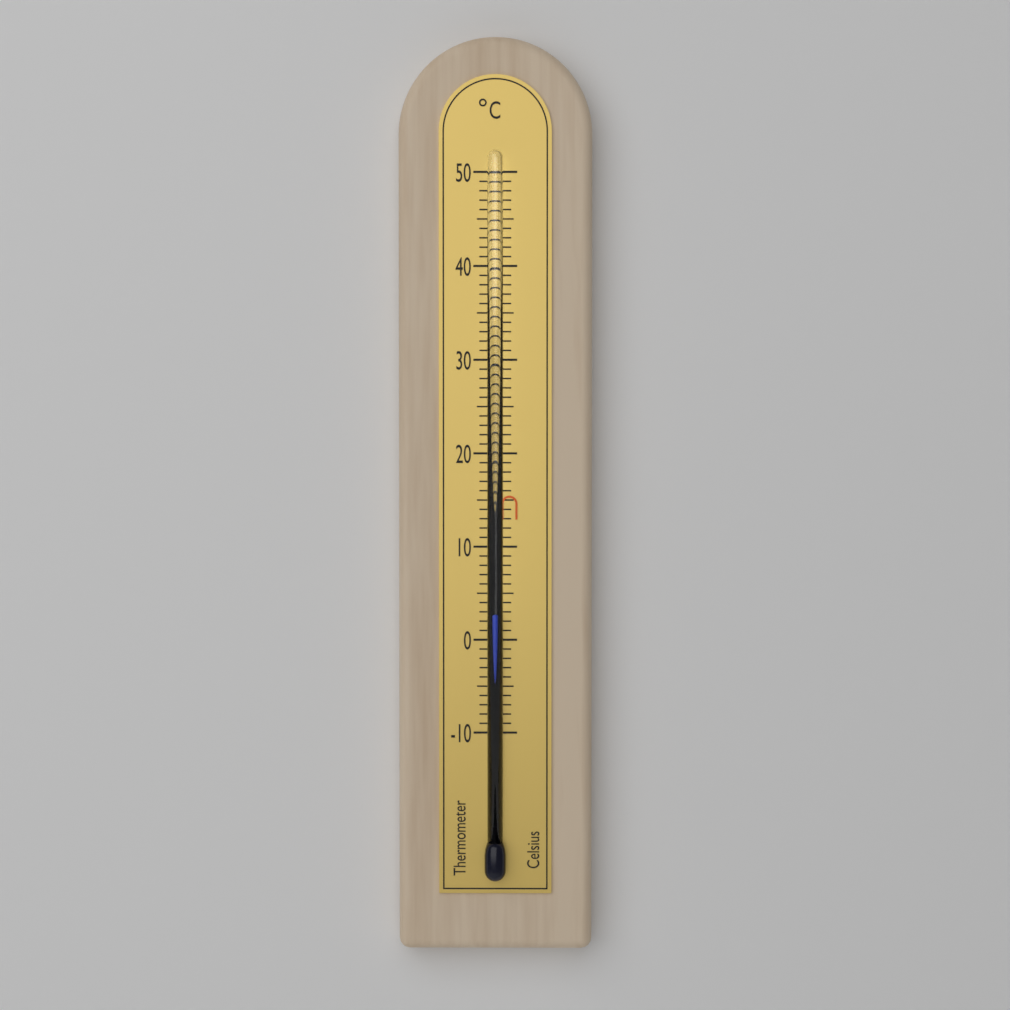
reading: 3 °C
